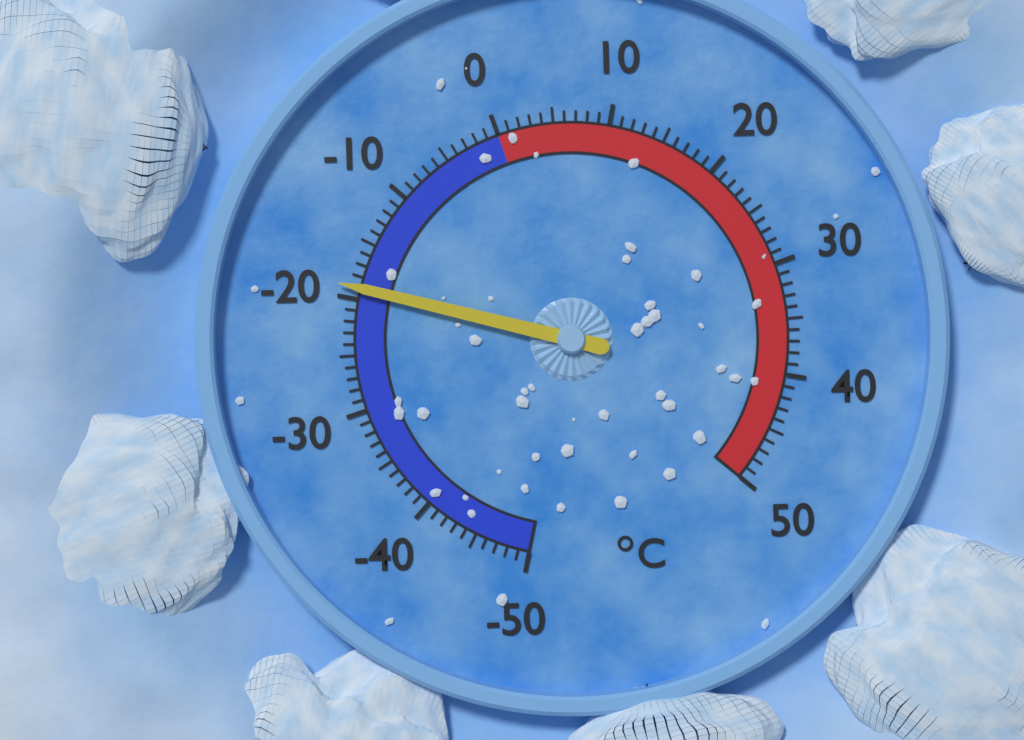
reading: -19 °C
